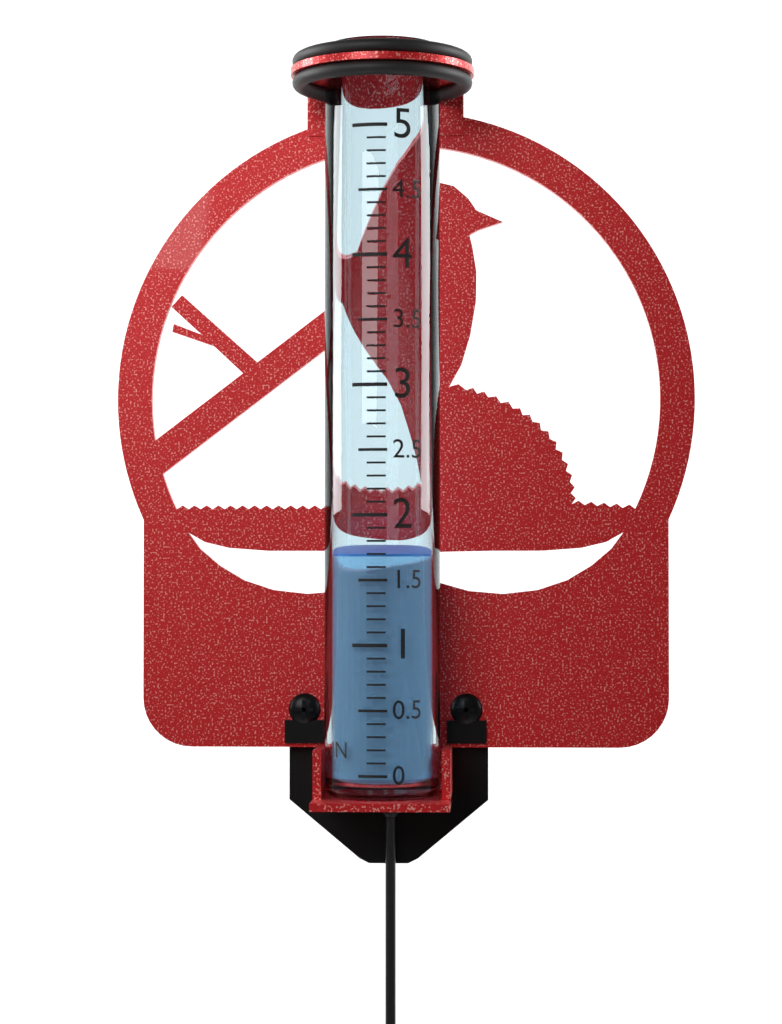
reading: 1.7 in
